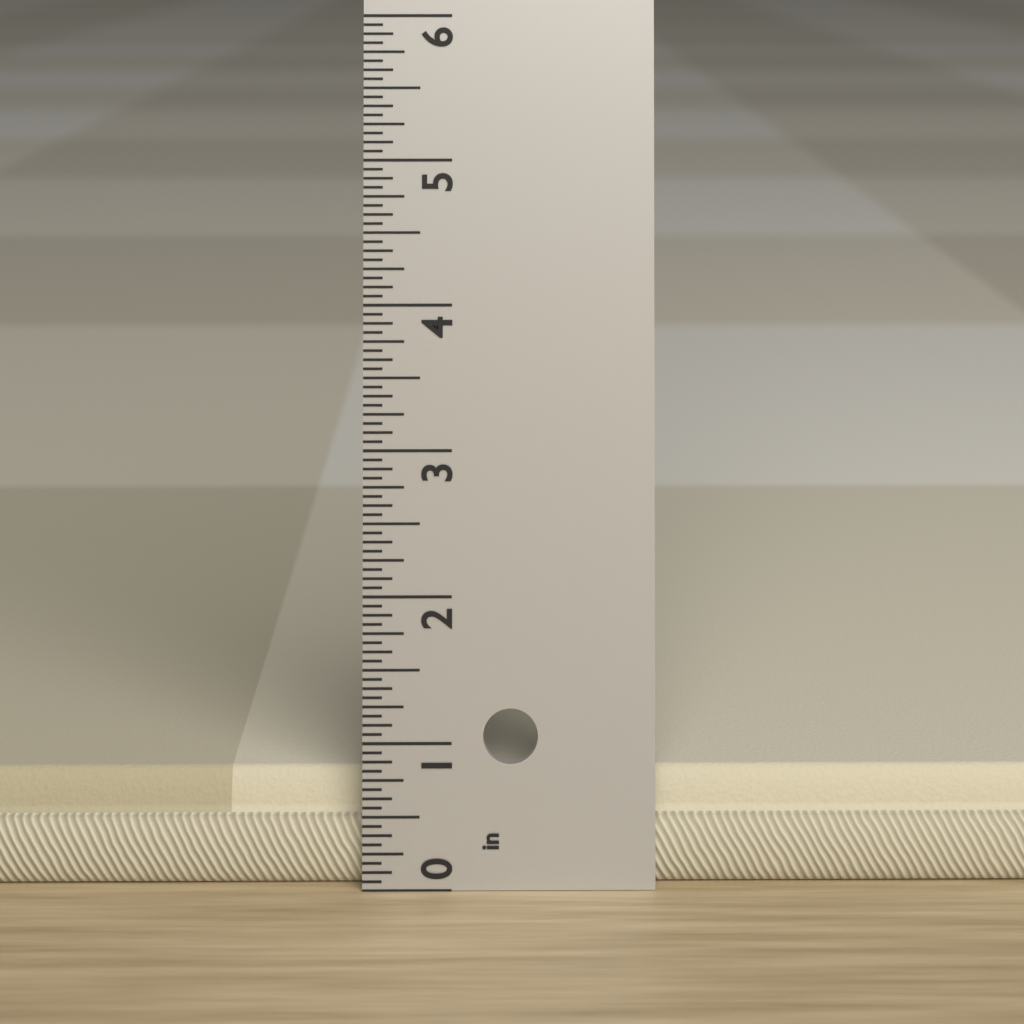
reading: 0.7500 in
